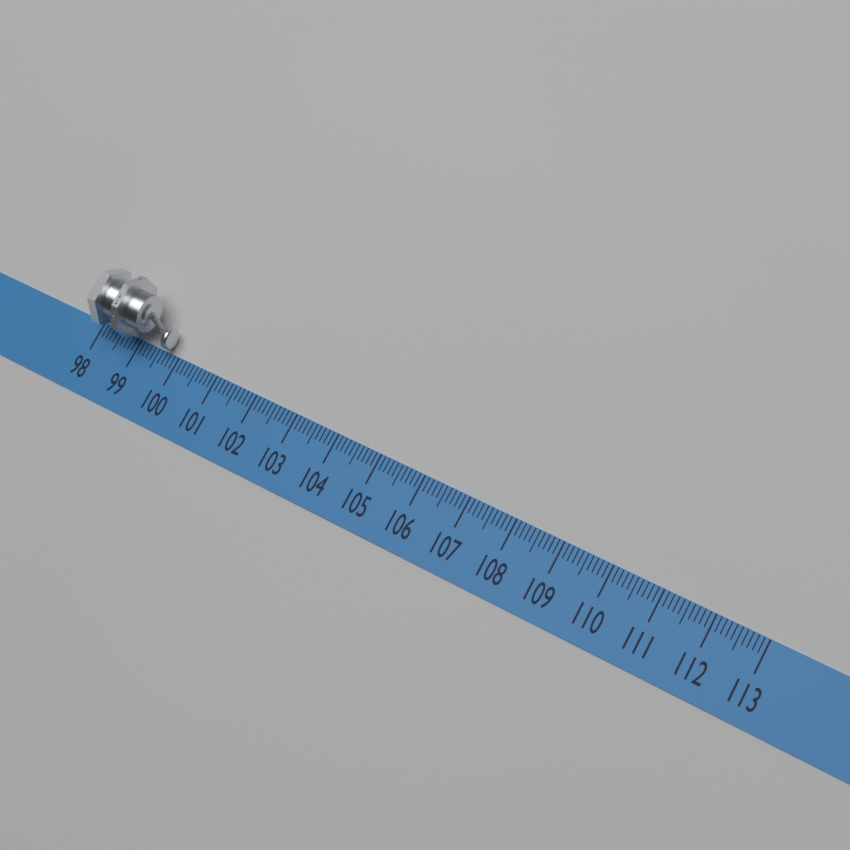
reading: 99.8 (no unit)
